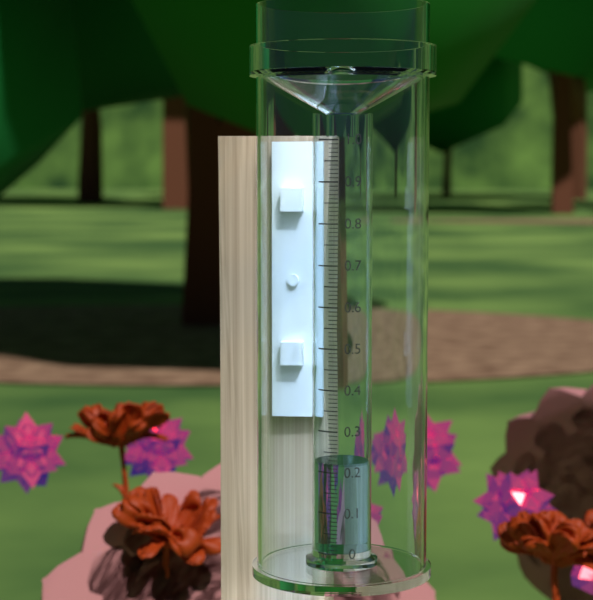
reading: 0.22 (no unit)
